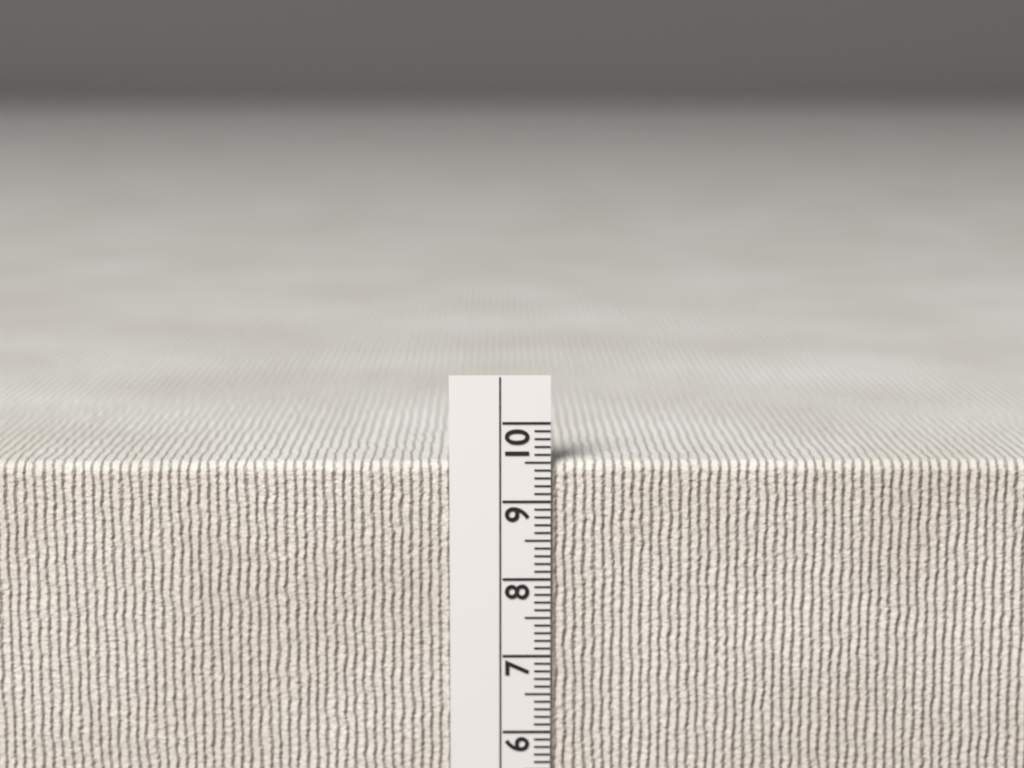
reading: 9.5 cm
